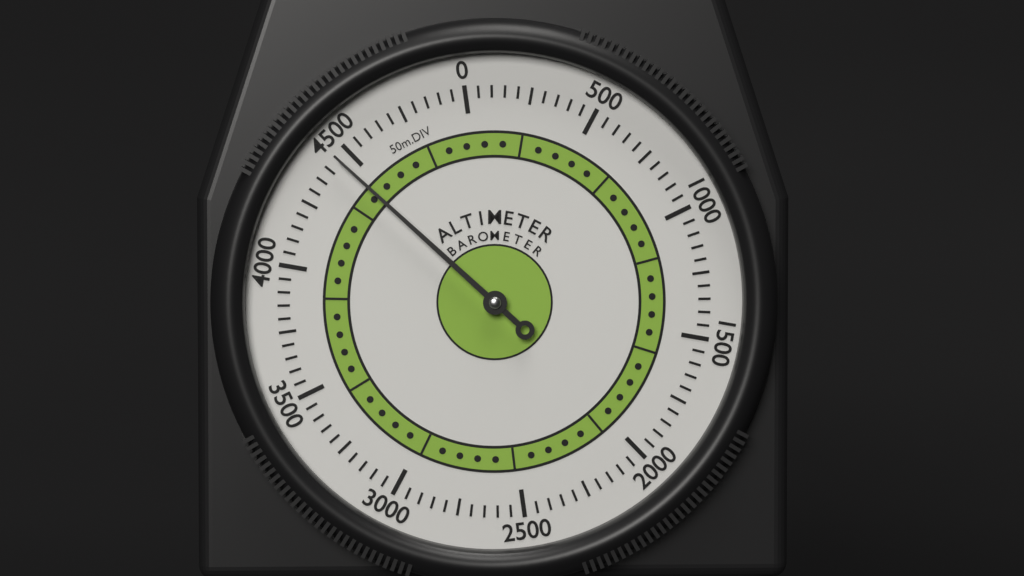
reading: 4450 m
